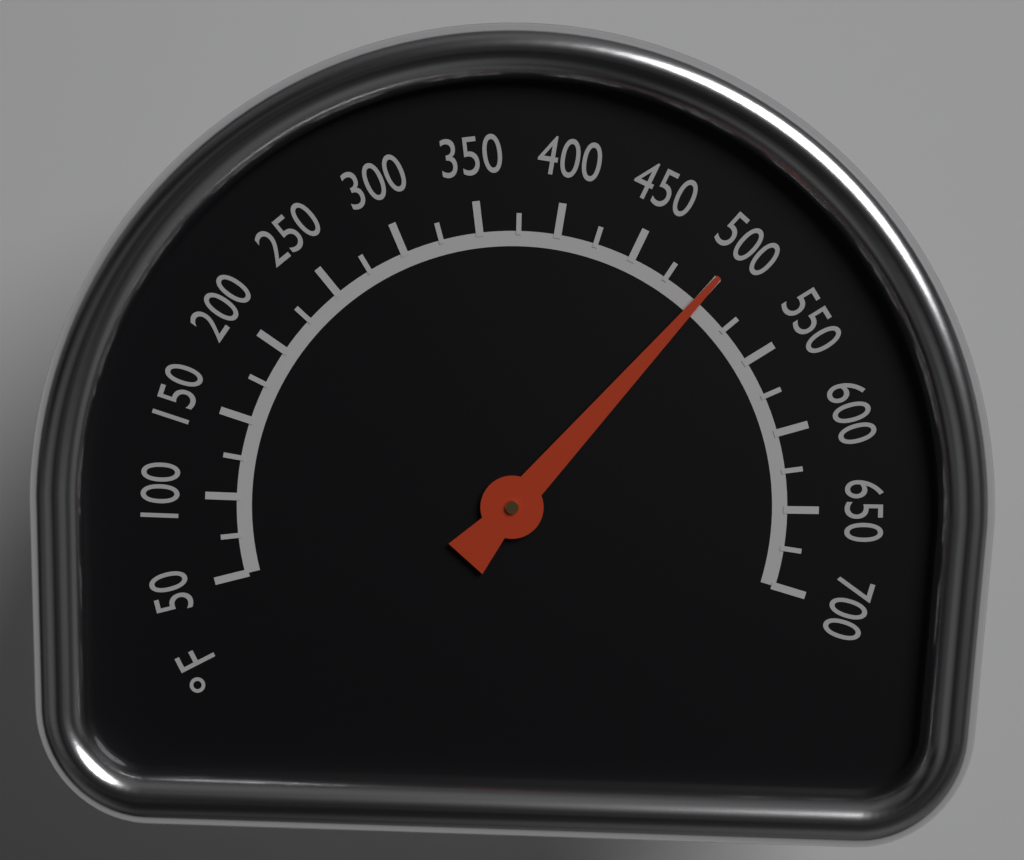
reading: 500 °F
